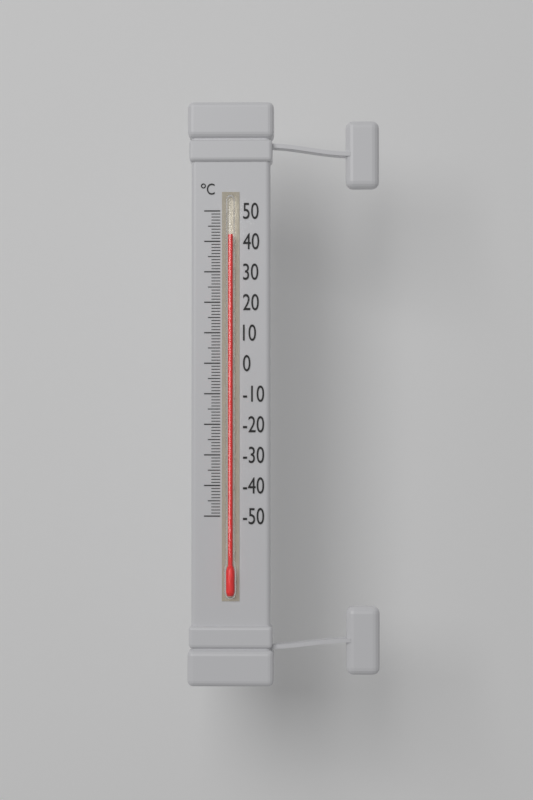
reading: 42 °C
